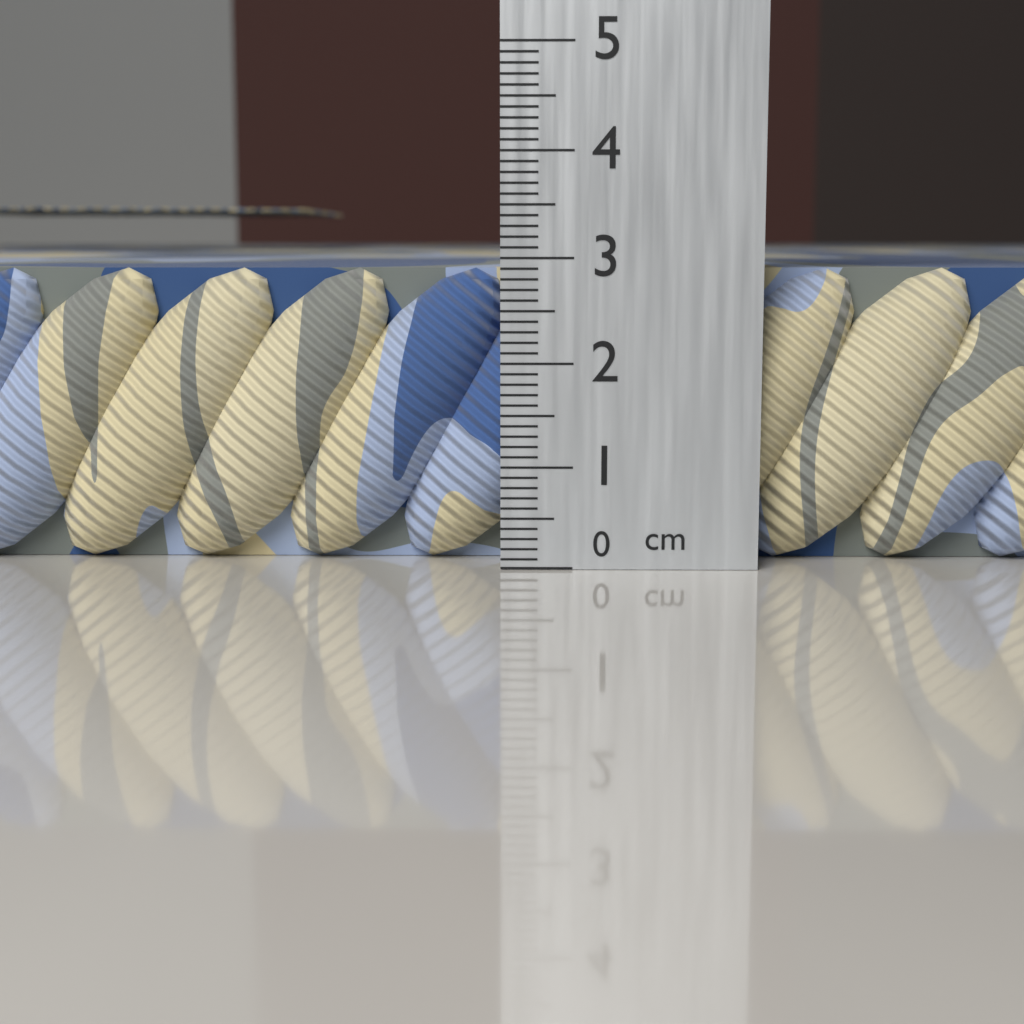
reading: 2.9 cm
